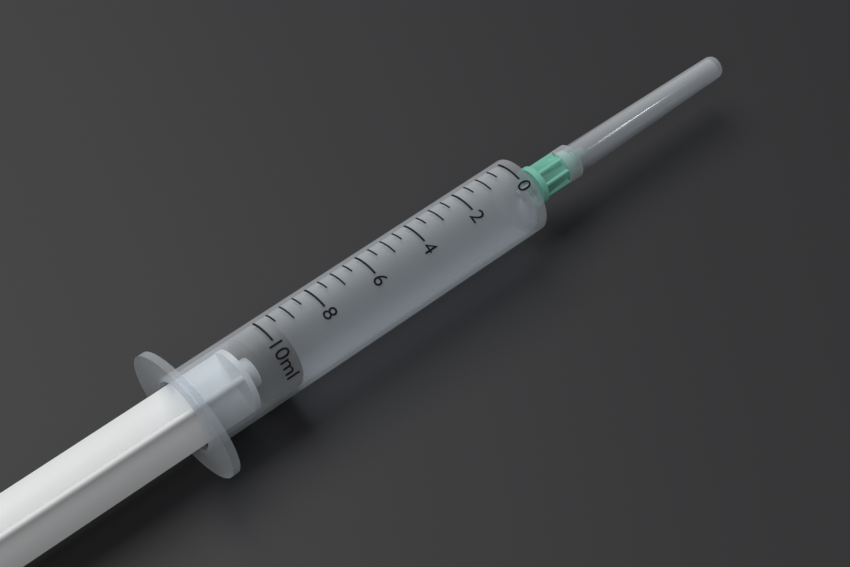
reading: 9.5 ml
